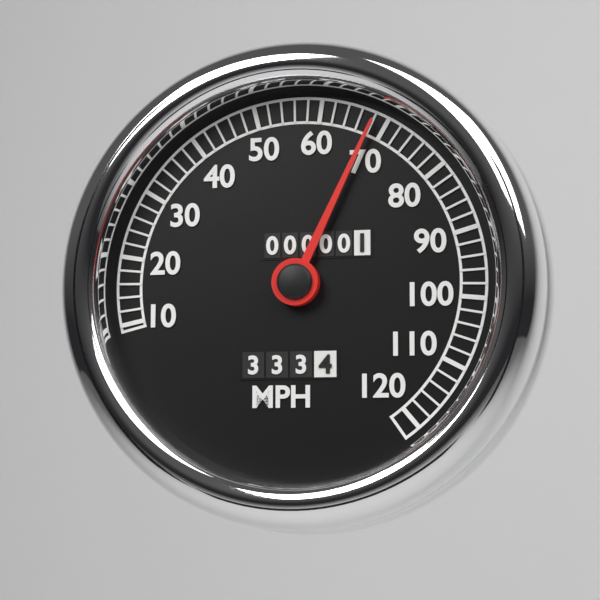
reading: 68 MPH
